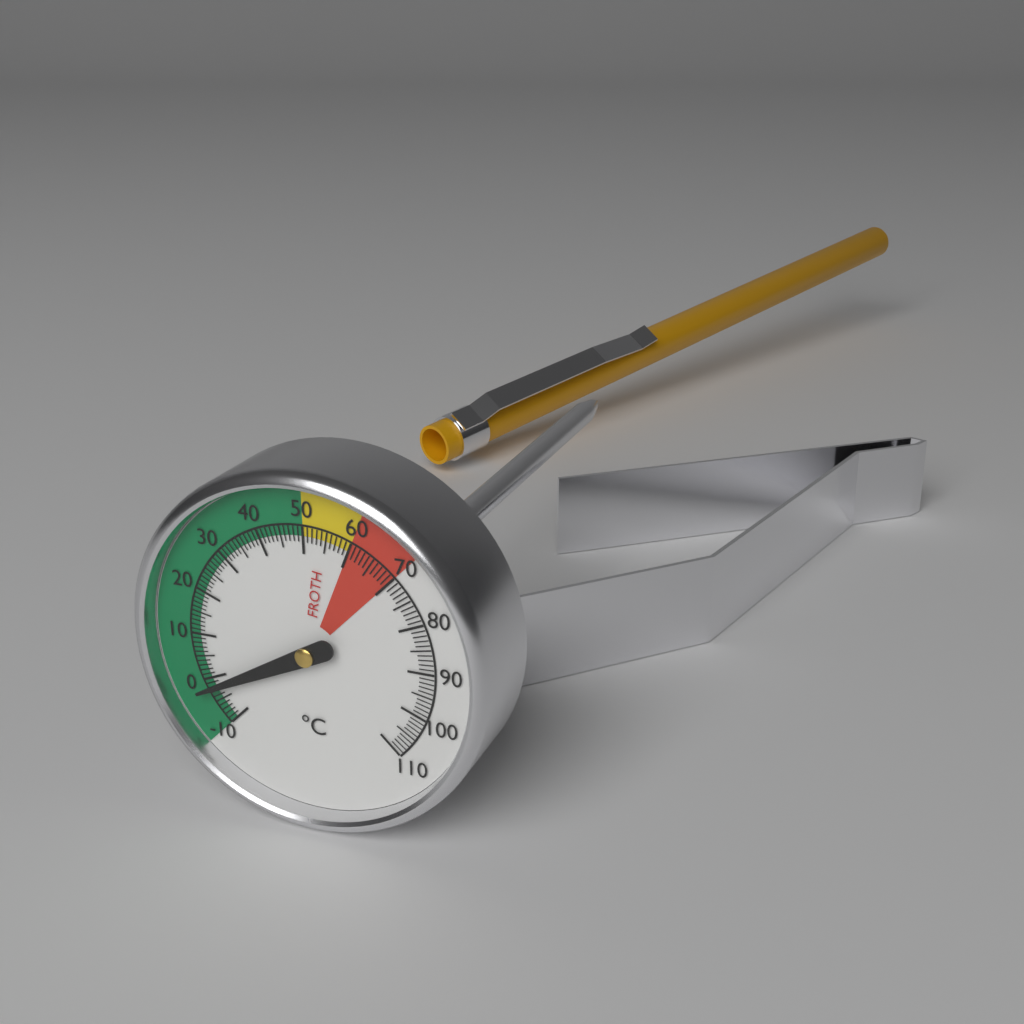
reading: -2 °C
